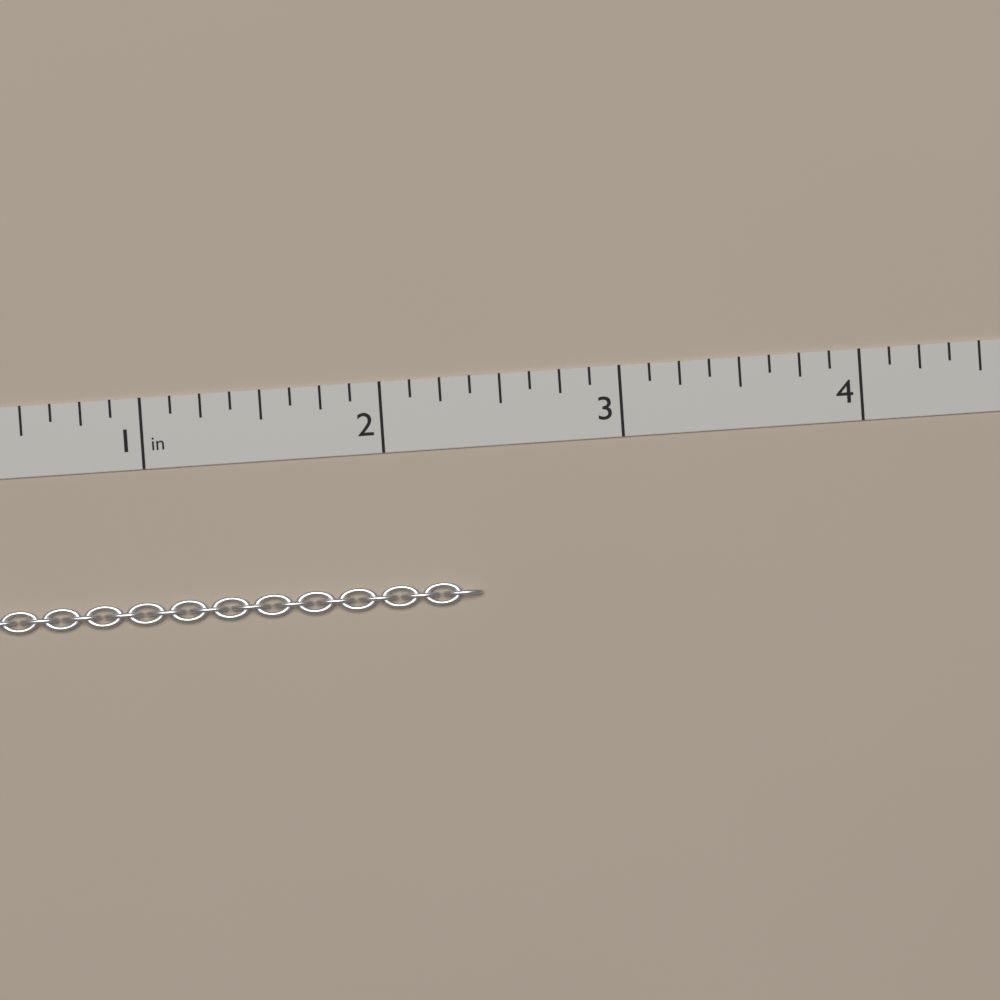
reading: 2.375 in
